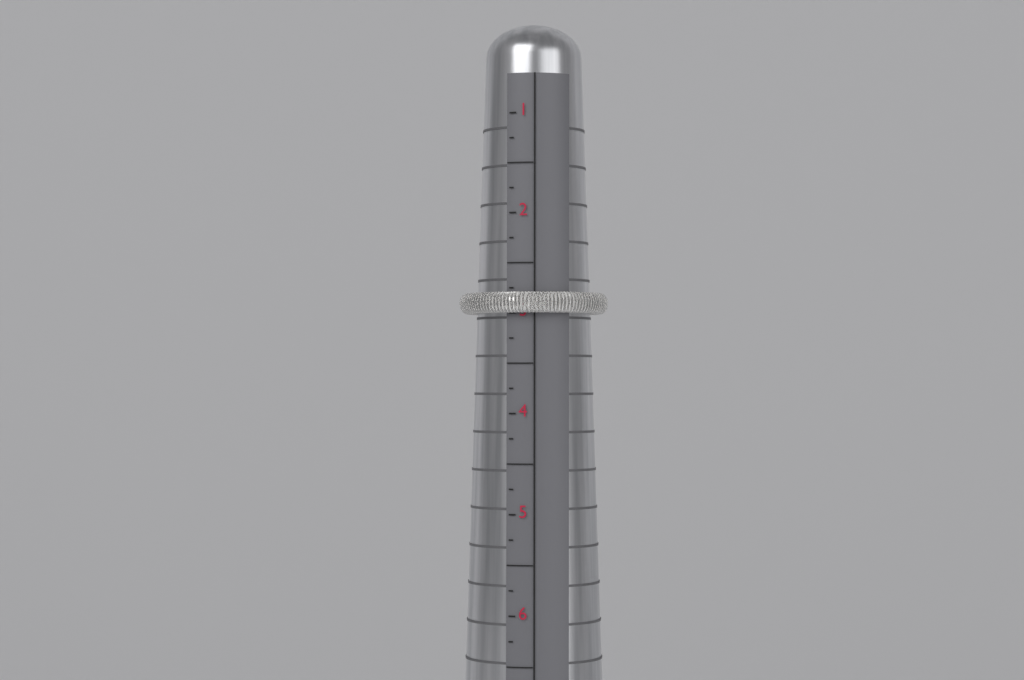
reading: 3.00 (no unit)
